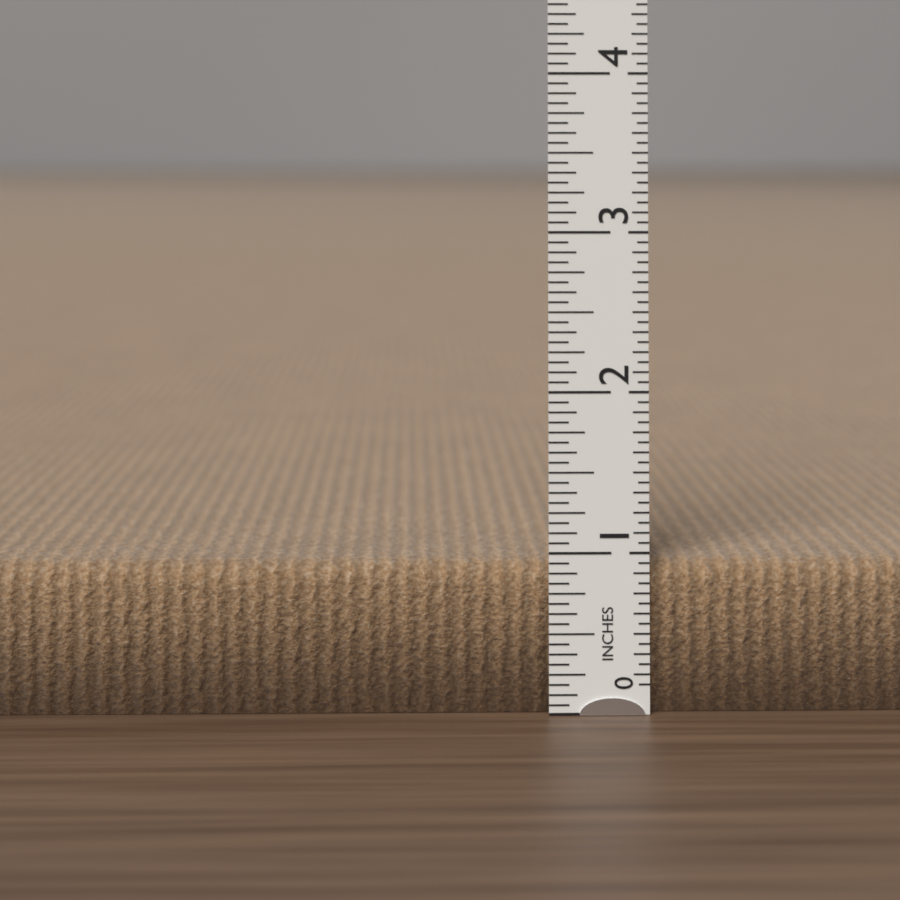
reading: 0.9375 in
